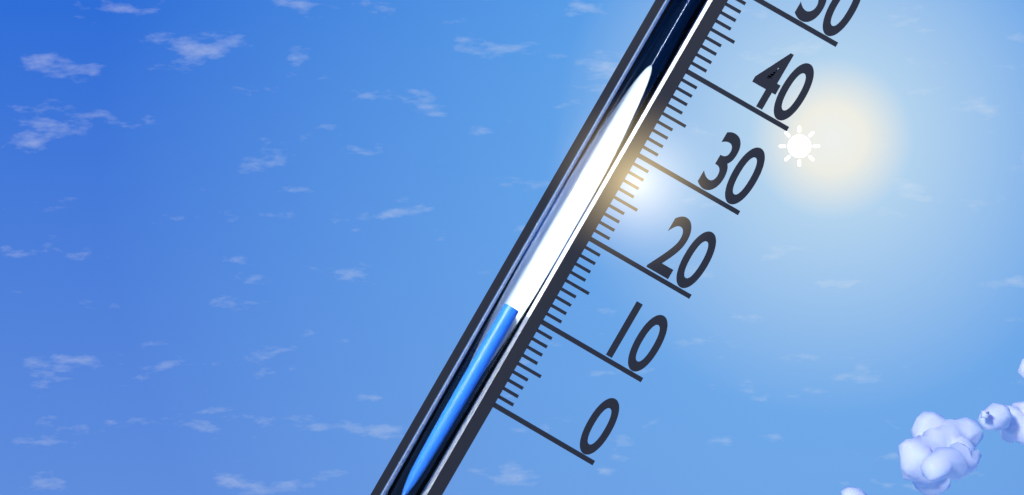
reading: 10 (no unit)
